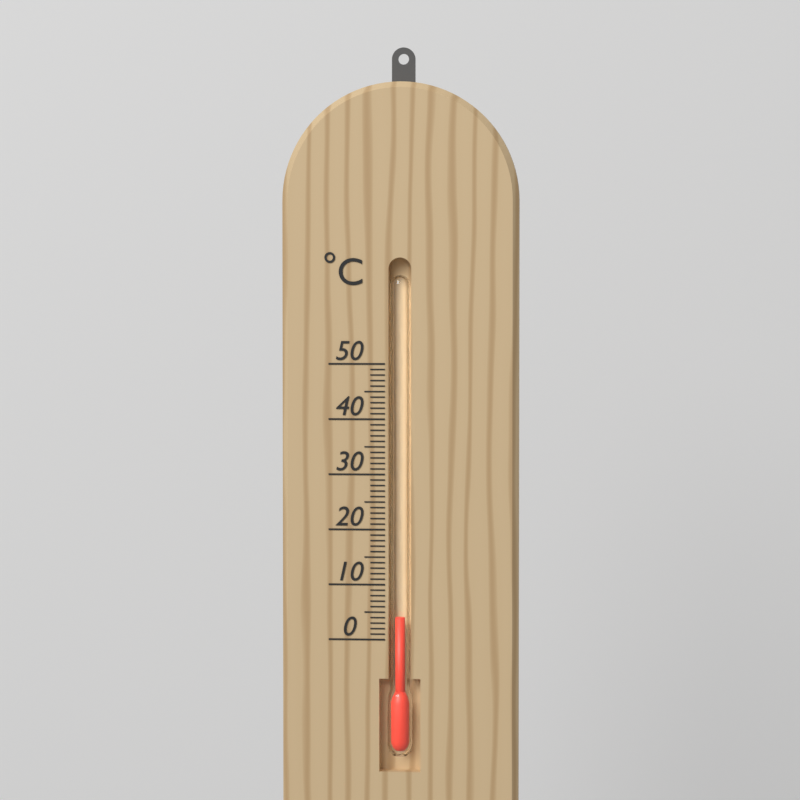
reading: 4 °C
